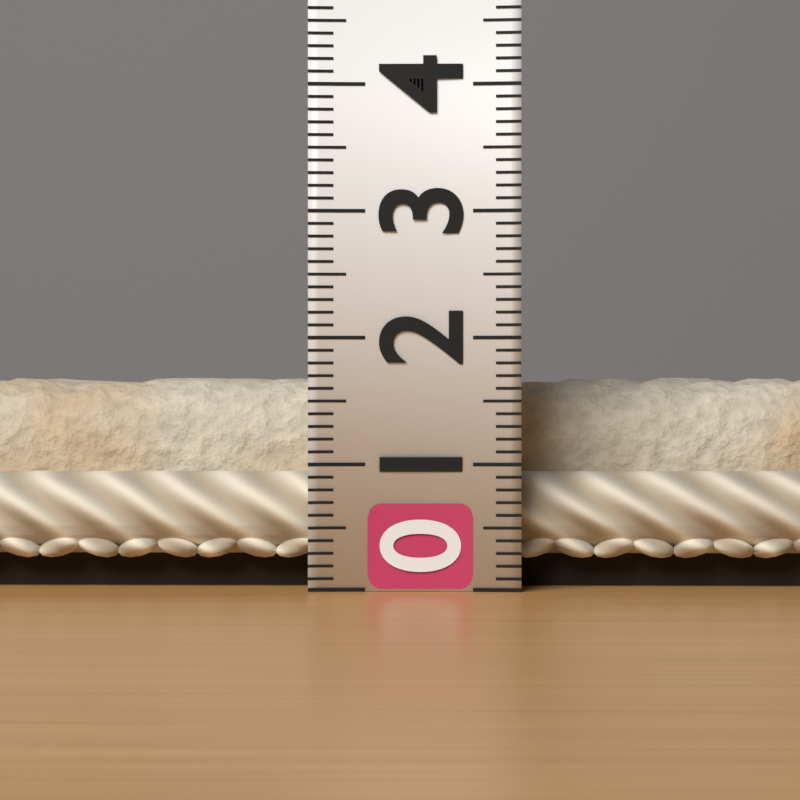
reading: 1.7 (no unit)
